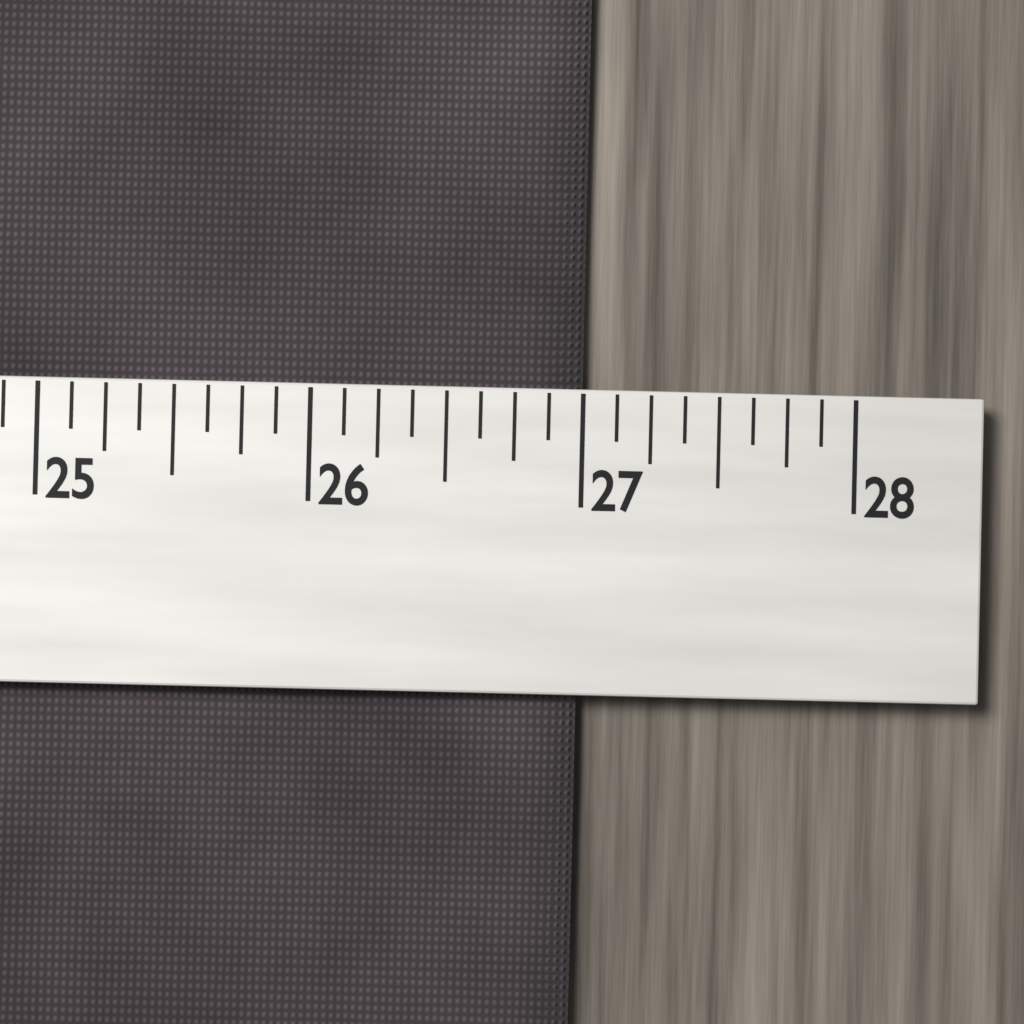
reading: 27.000 (no unit)
